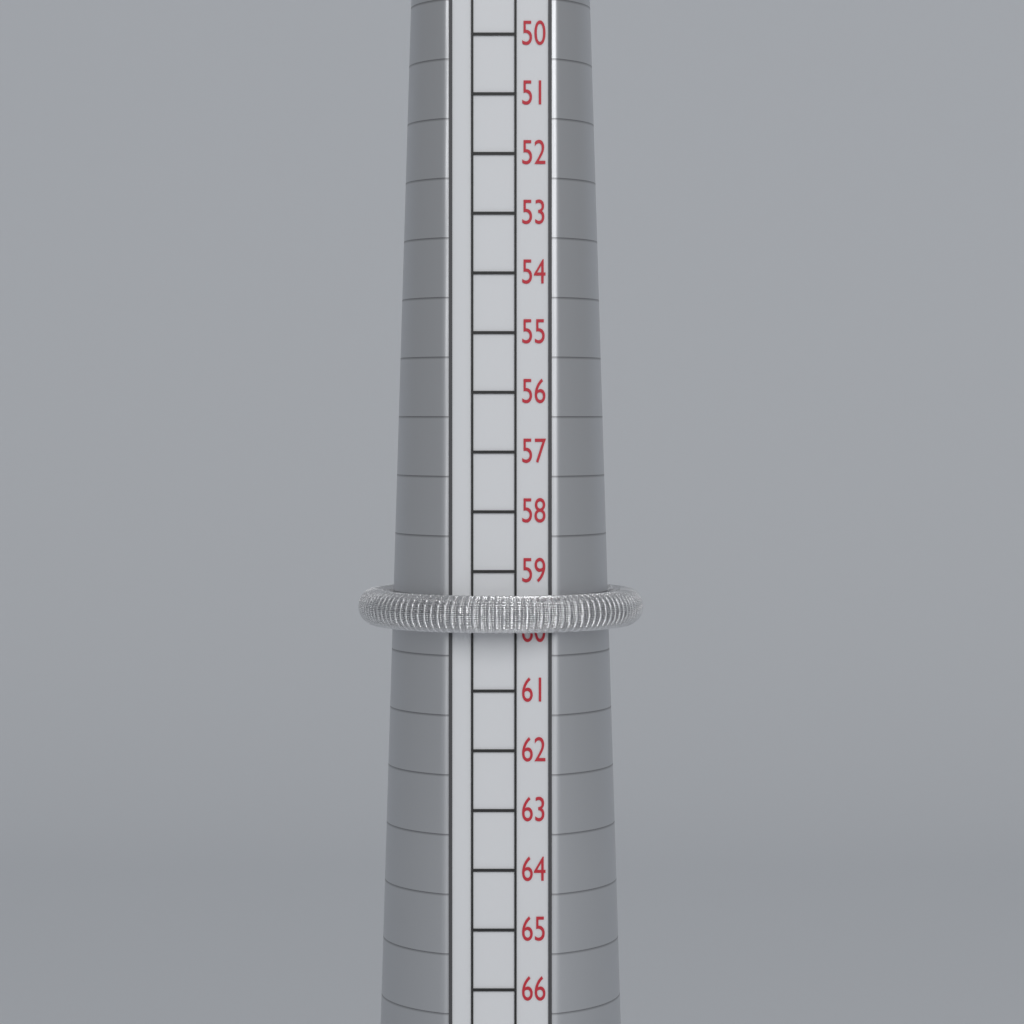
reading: 60 mm
